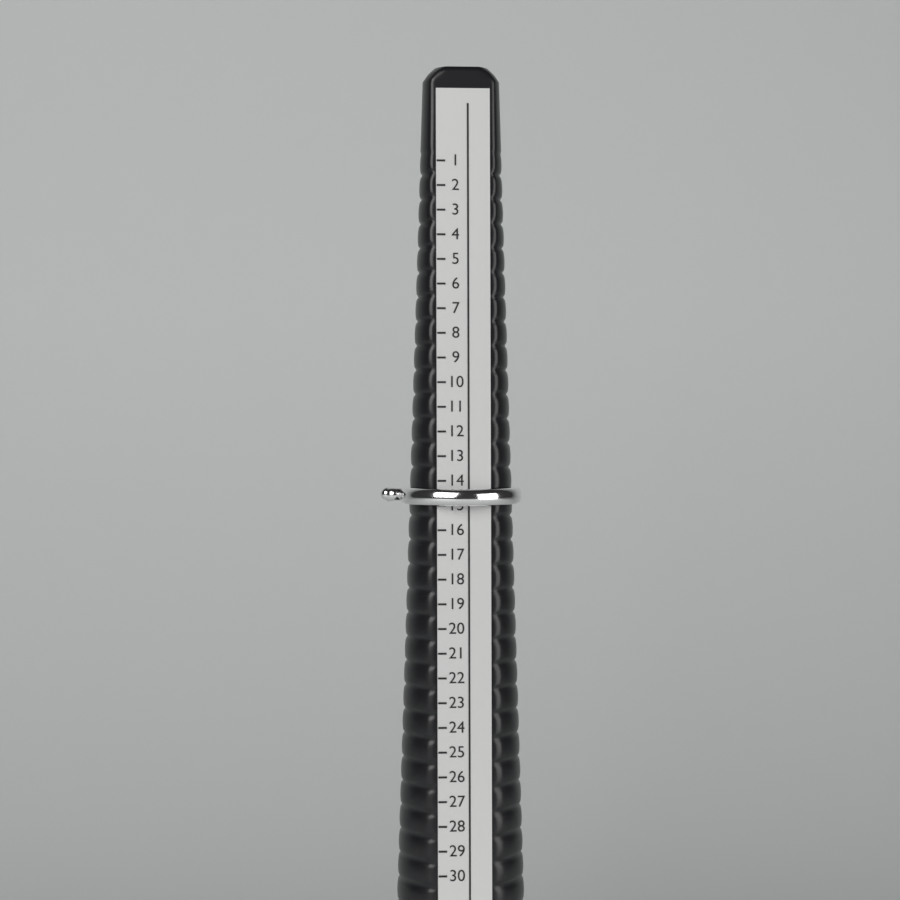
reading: 15 (no unit)
